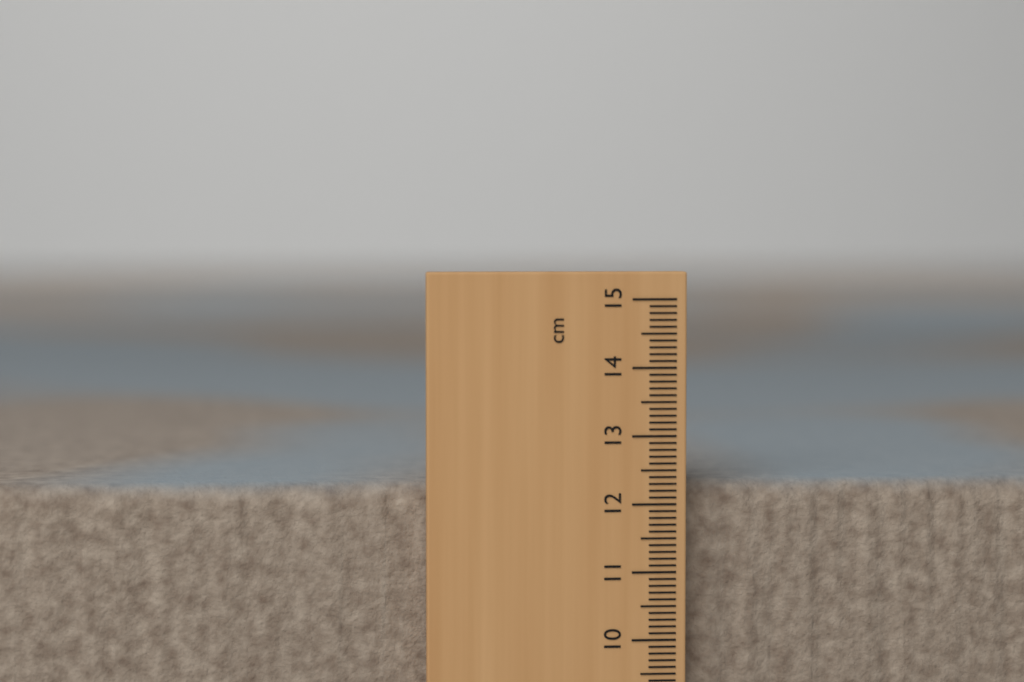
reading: 12.3 cm
